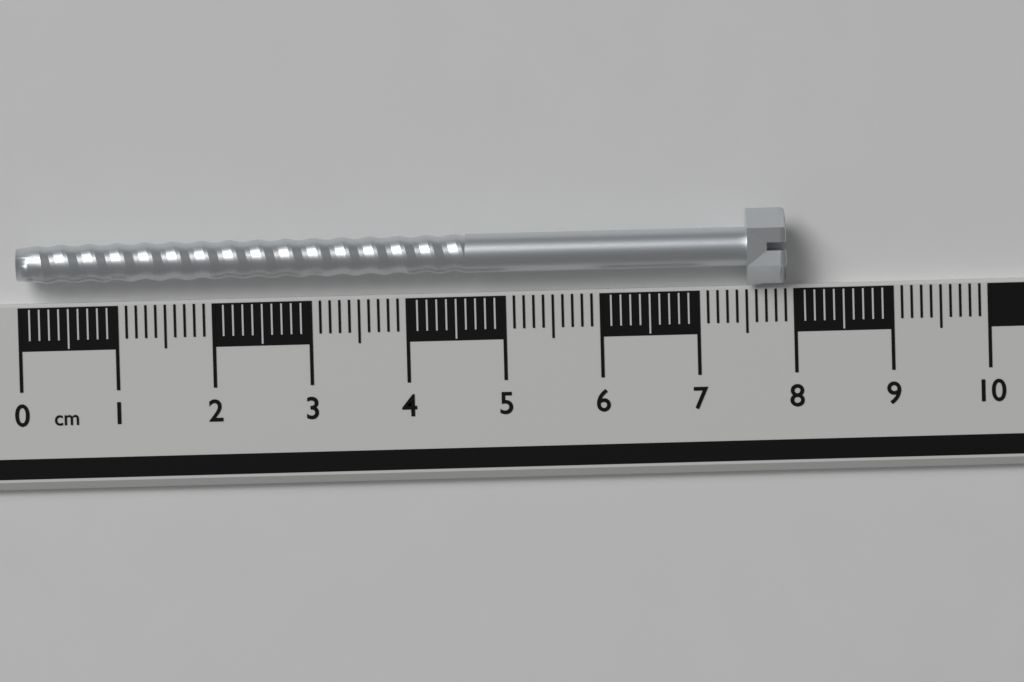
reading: 7.9 cm
